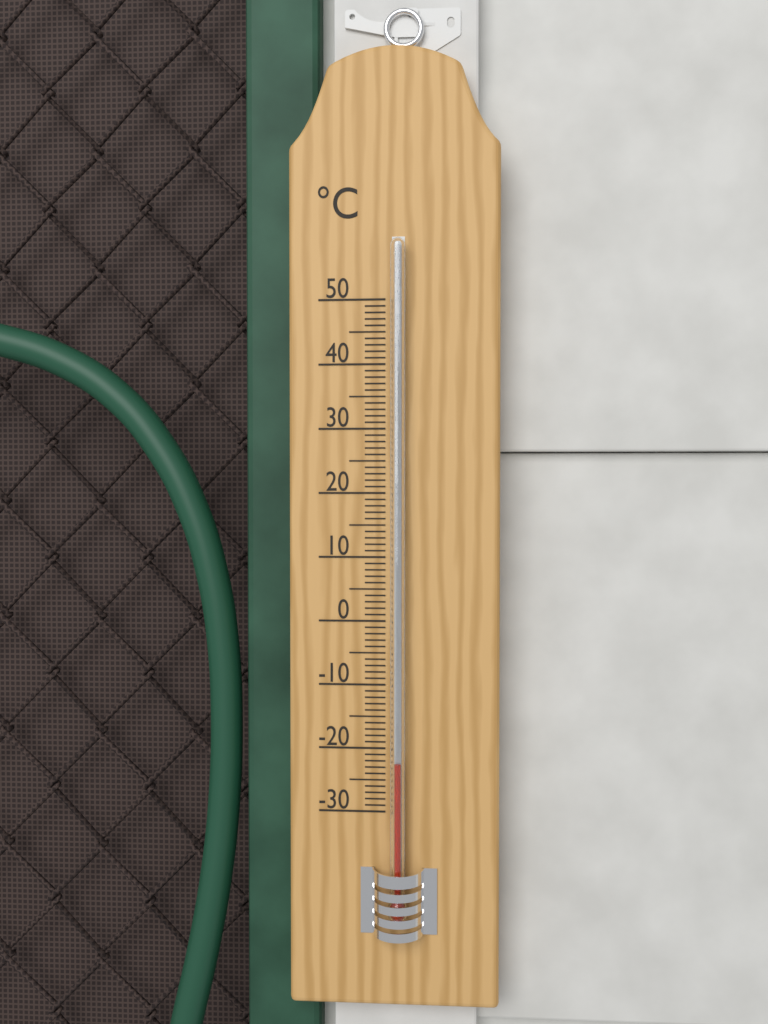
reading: -22 °C
